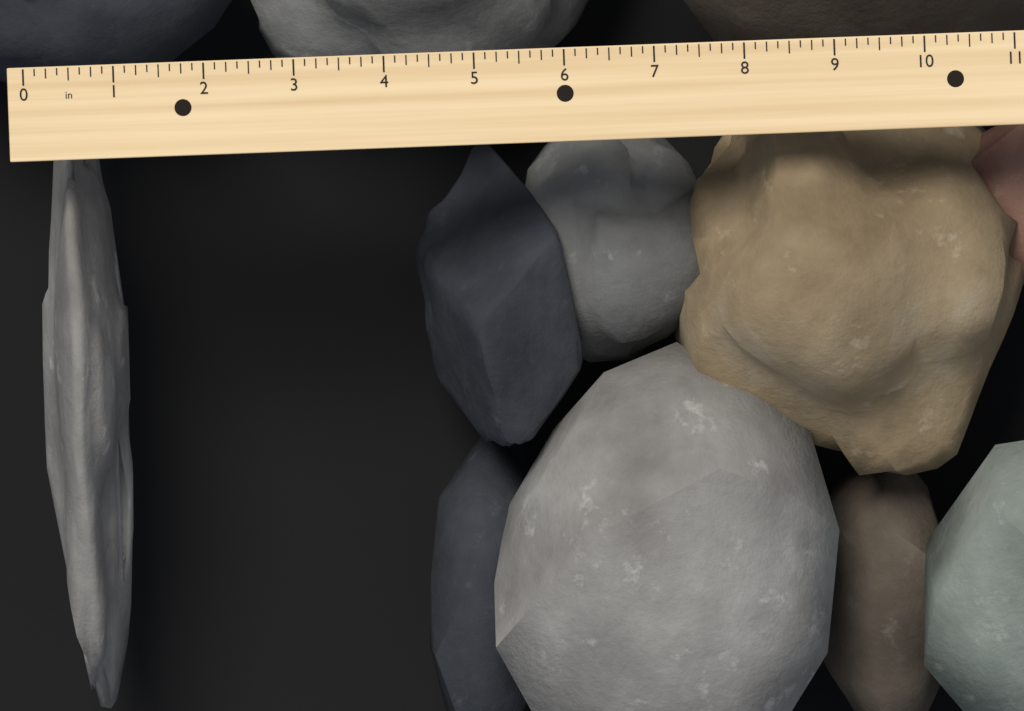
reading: 1.000 in
